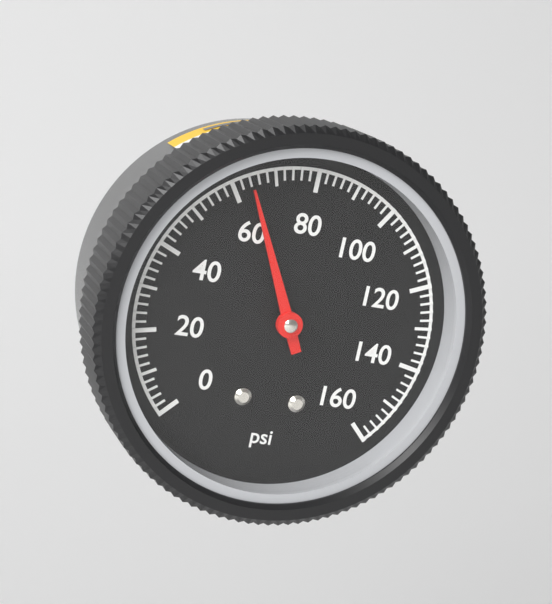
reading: 64 psi
